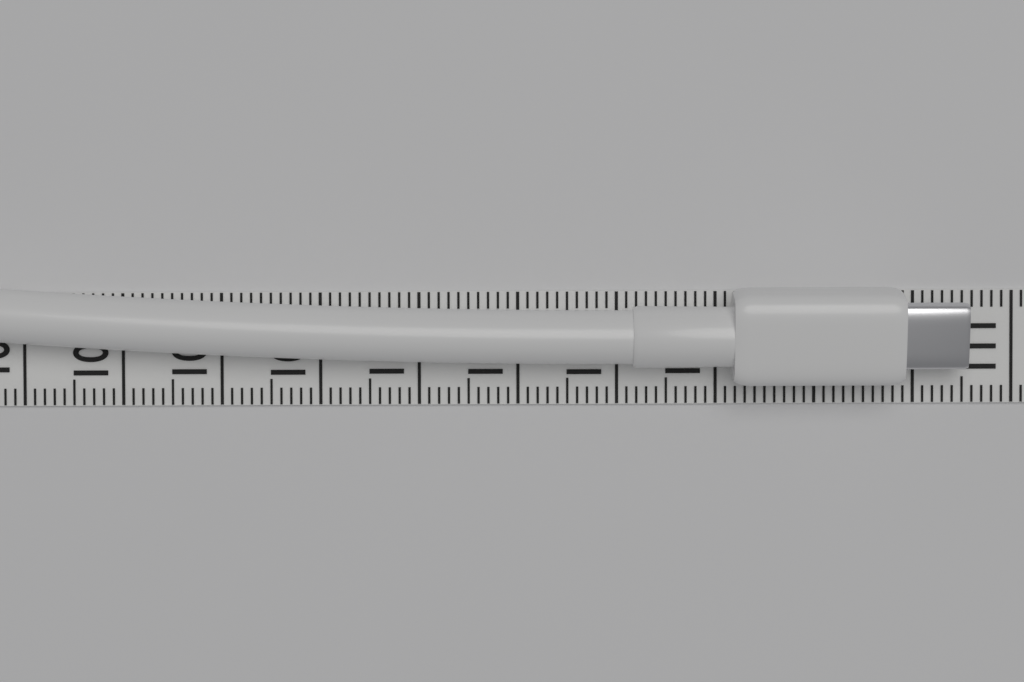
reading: 110.5 (no unit)
